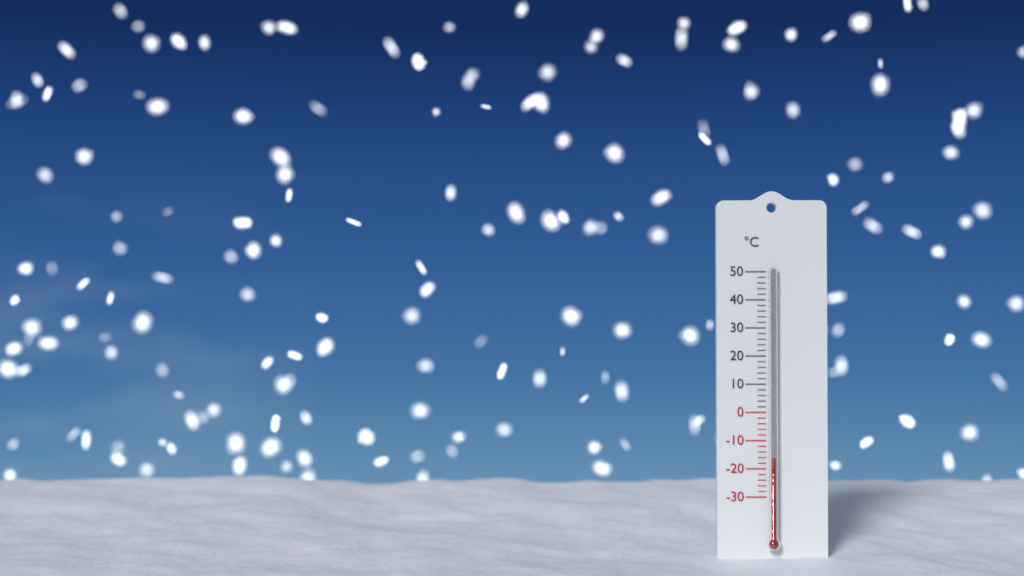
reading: -16 °C
